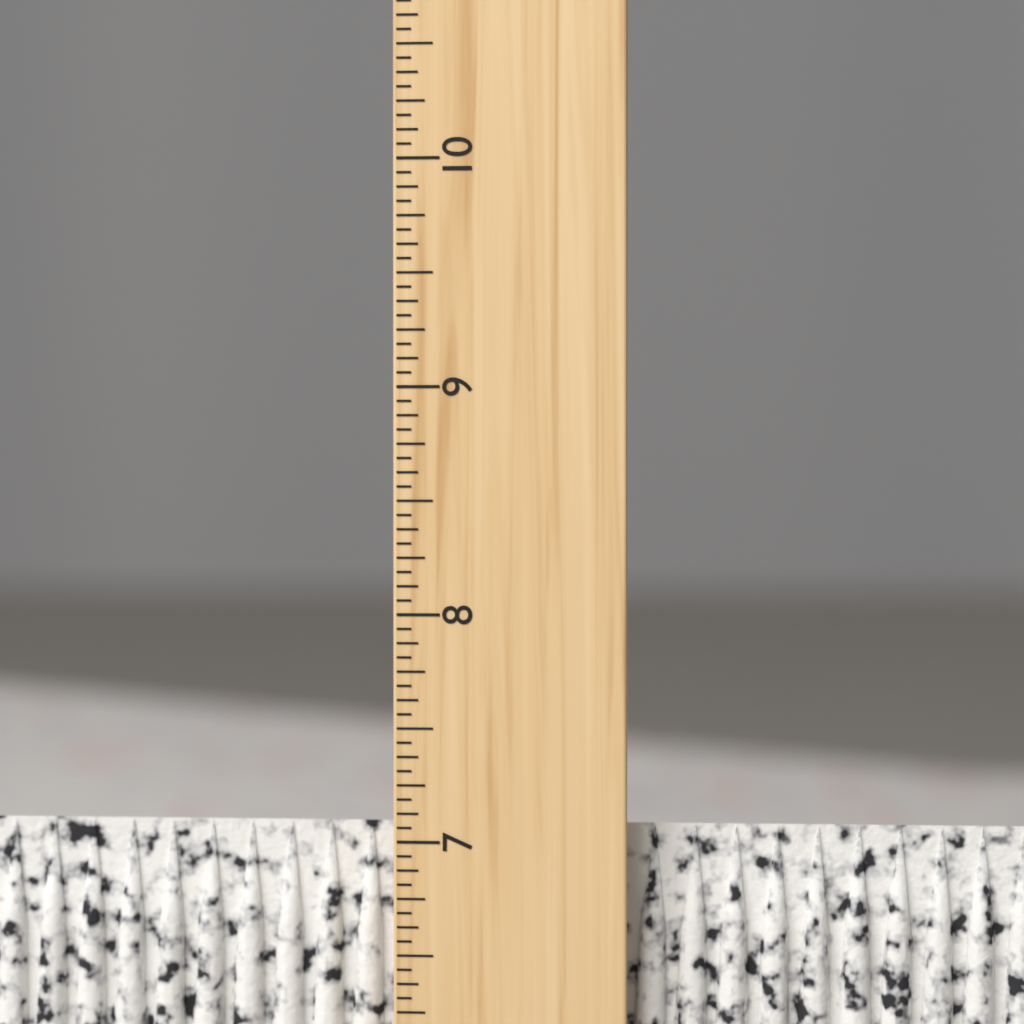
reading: 7.0625 inch
